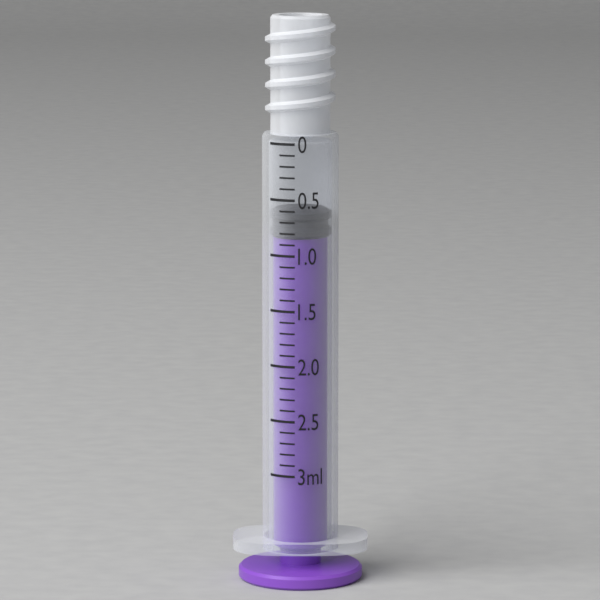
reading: 0.6 ml
